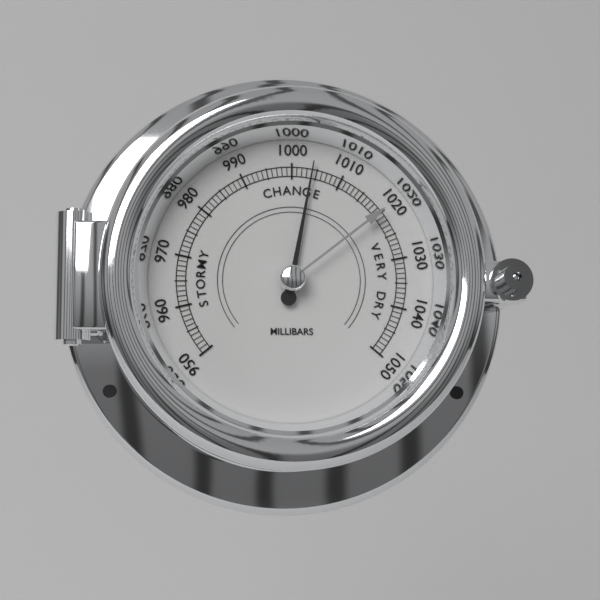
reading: 1004 mbar
